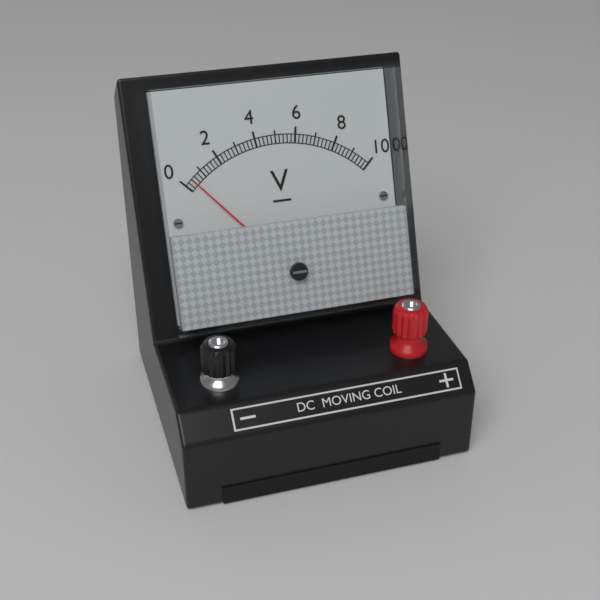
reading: 0.4 V
